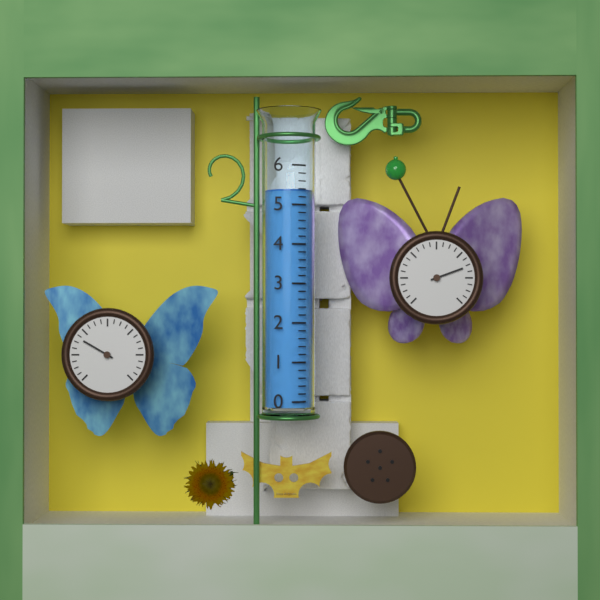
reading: 5.4 (no unit)
